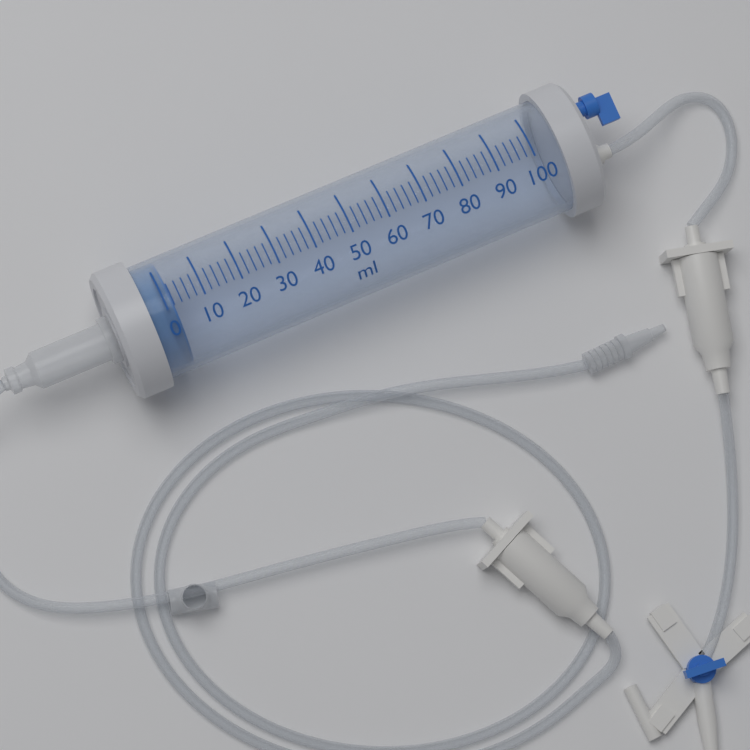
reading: 2 ml
